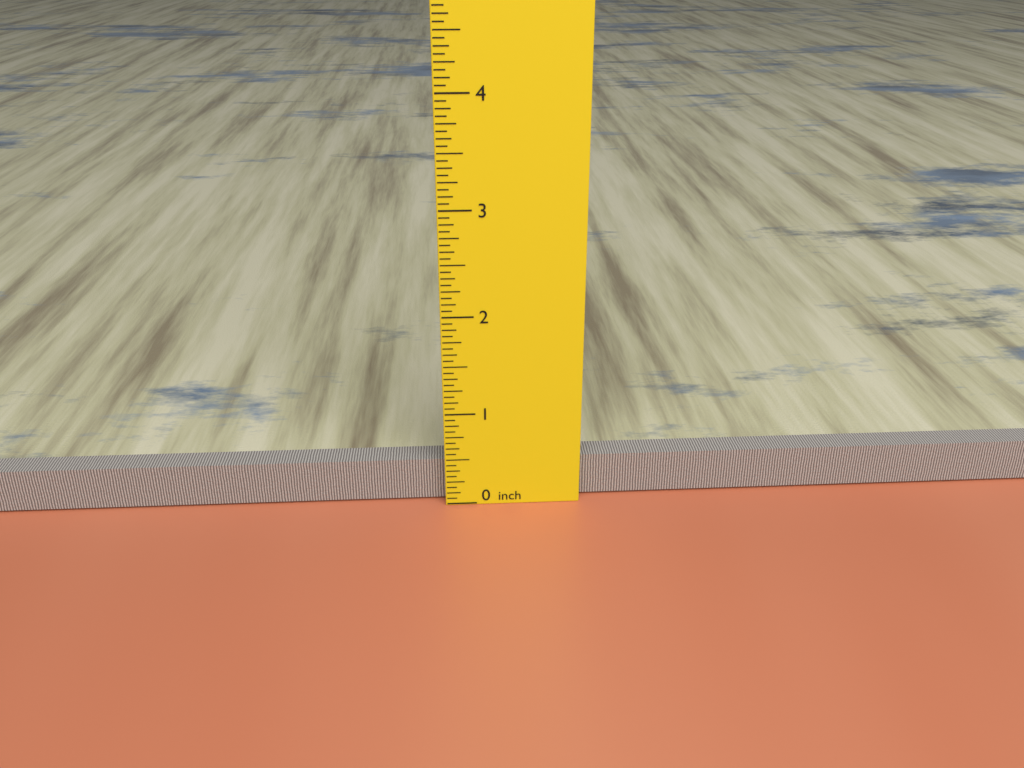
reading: 0.4375 inch
